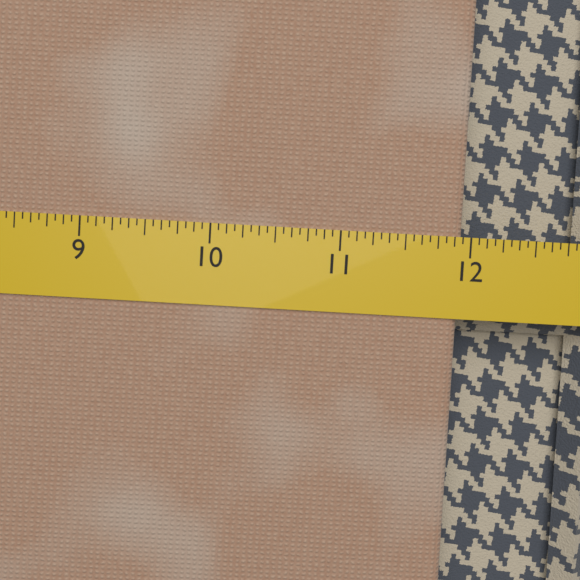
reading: 11.9375 (no unit)
